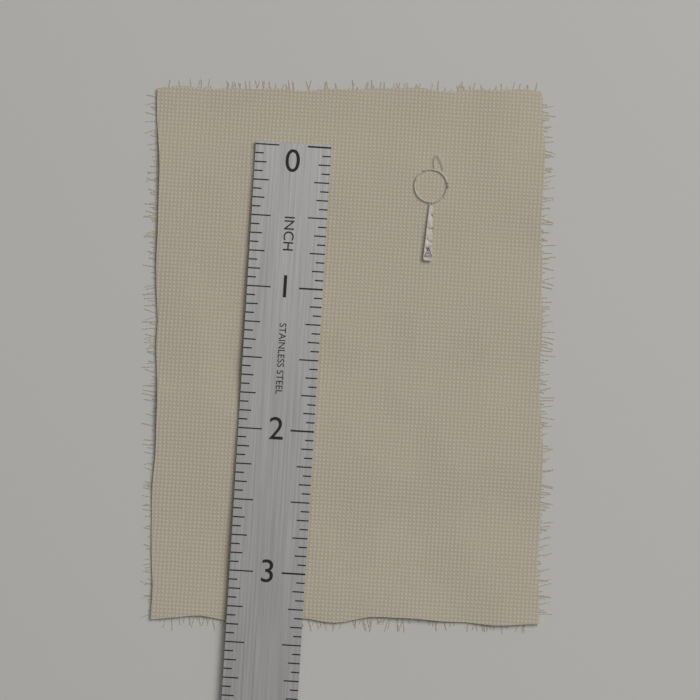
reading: 0.7500 in
